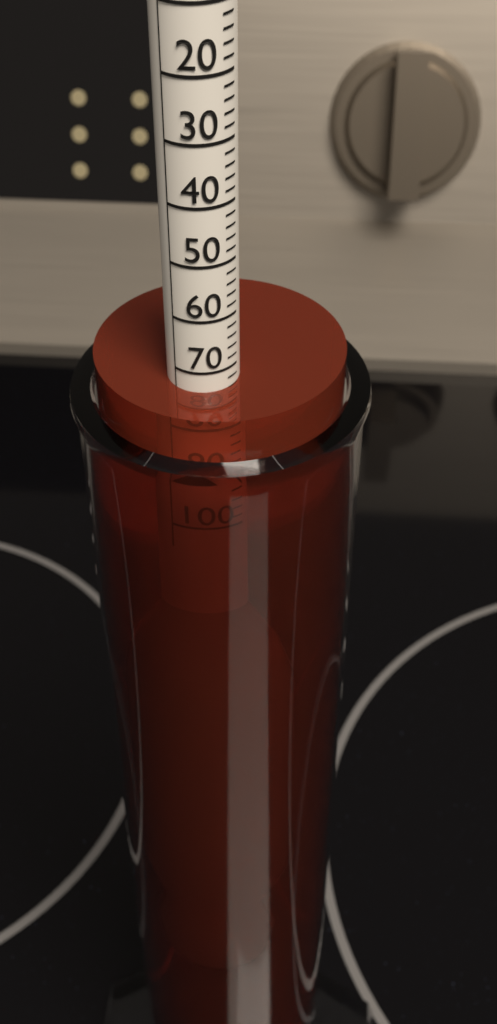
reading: 74 (no unit)
